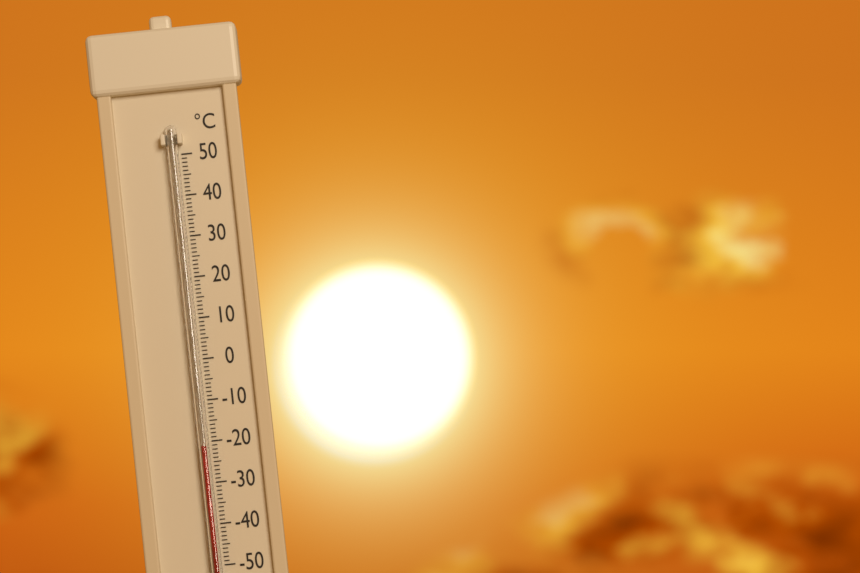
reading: -21 °C
